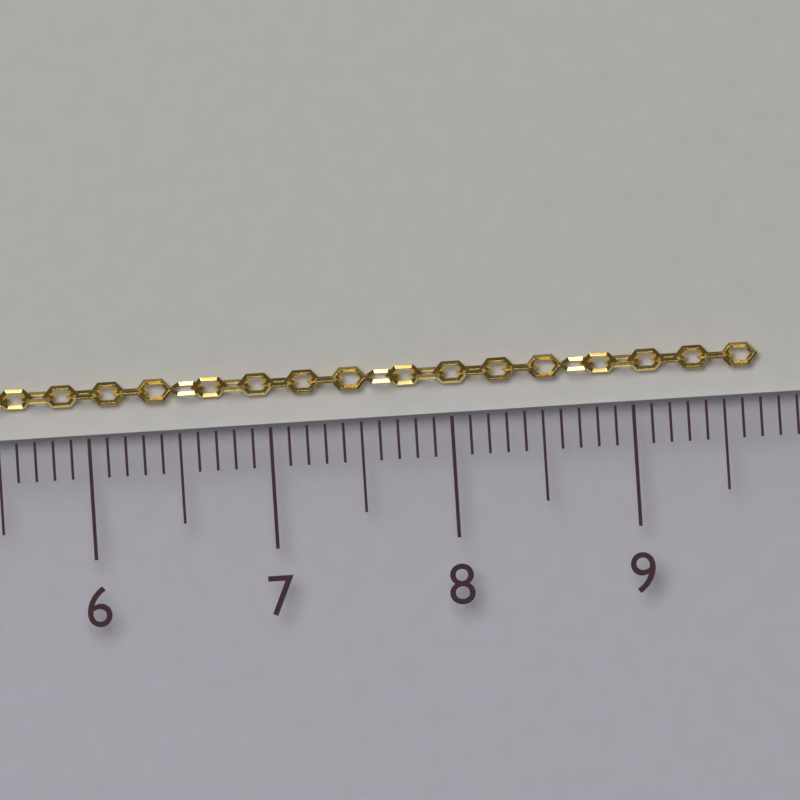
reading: 9.7 cm
